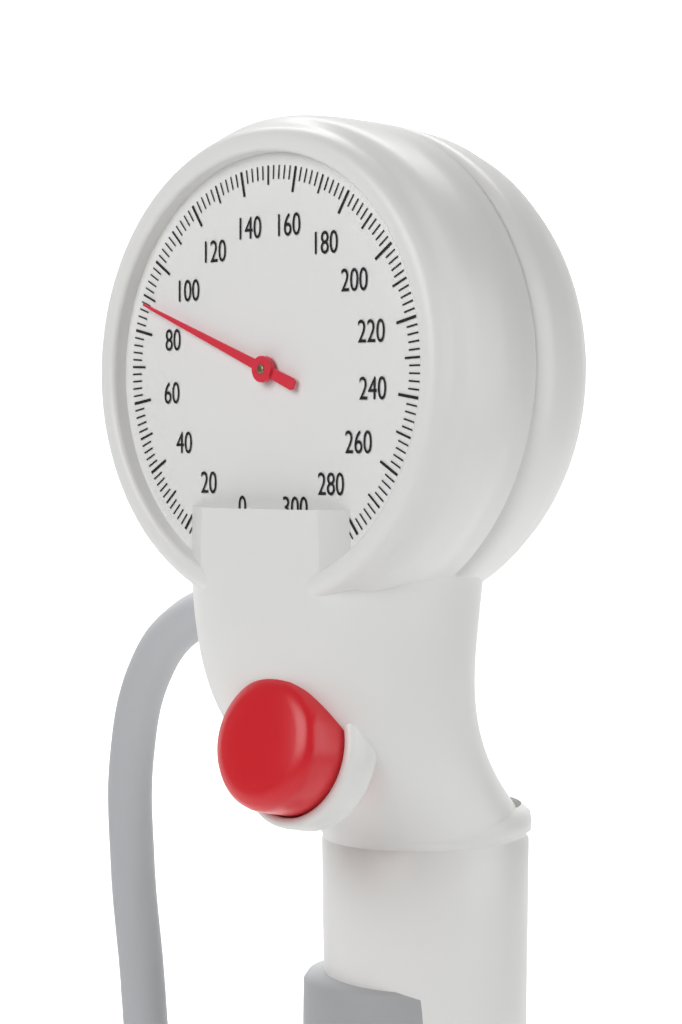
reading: 88 mmHg
